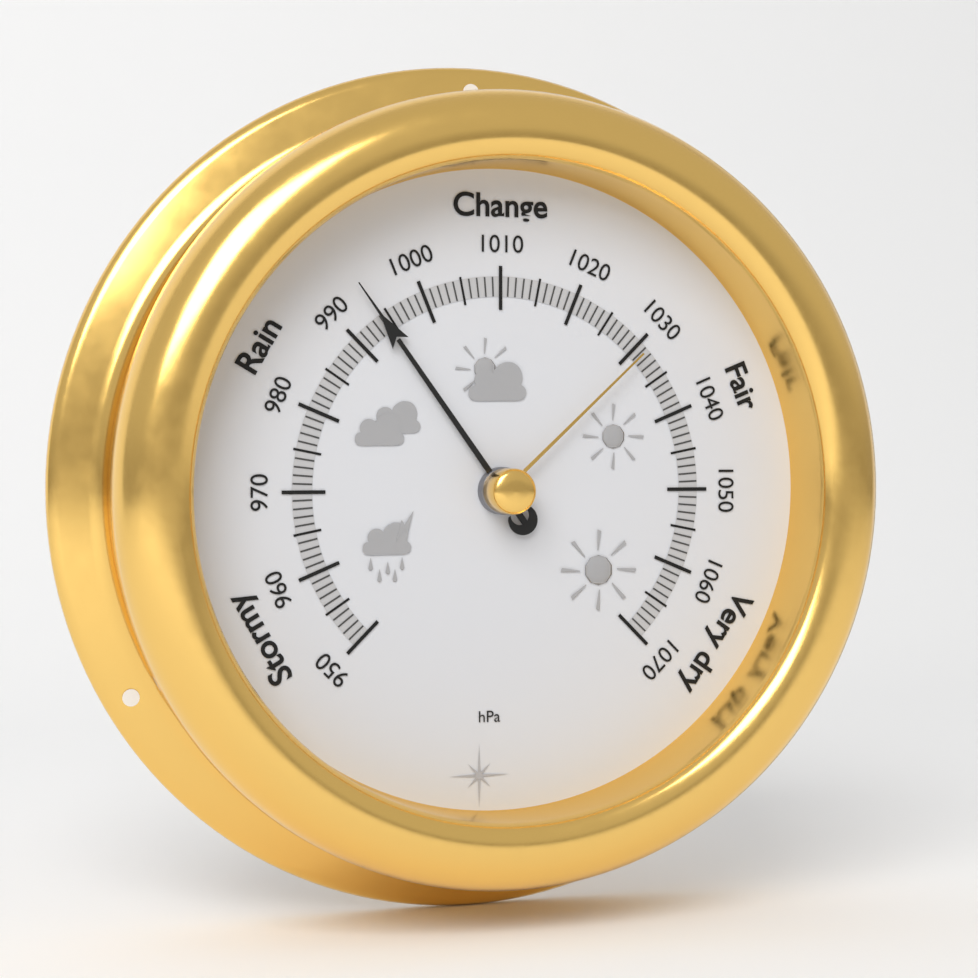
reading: 994 hPa
